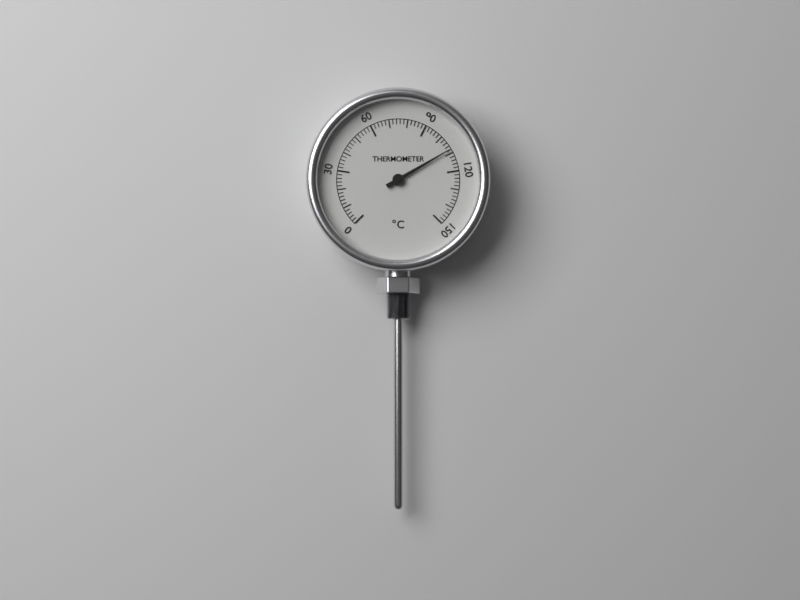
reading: 108 °C
